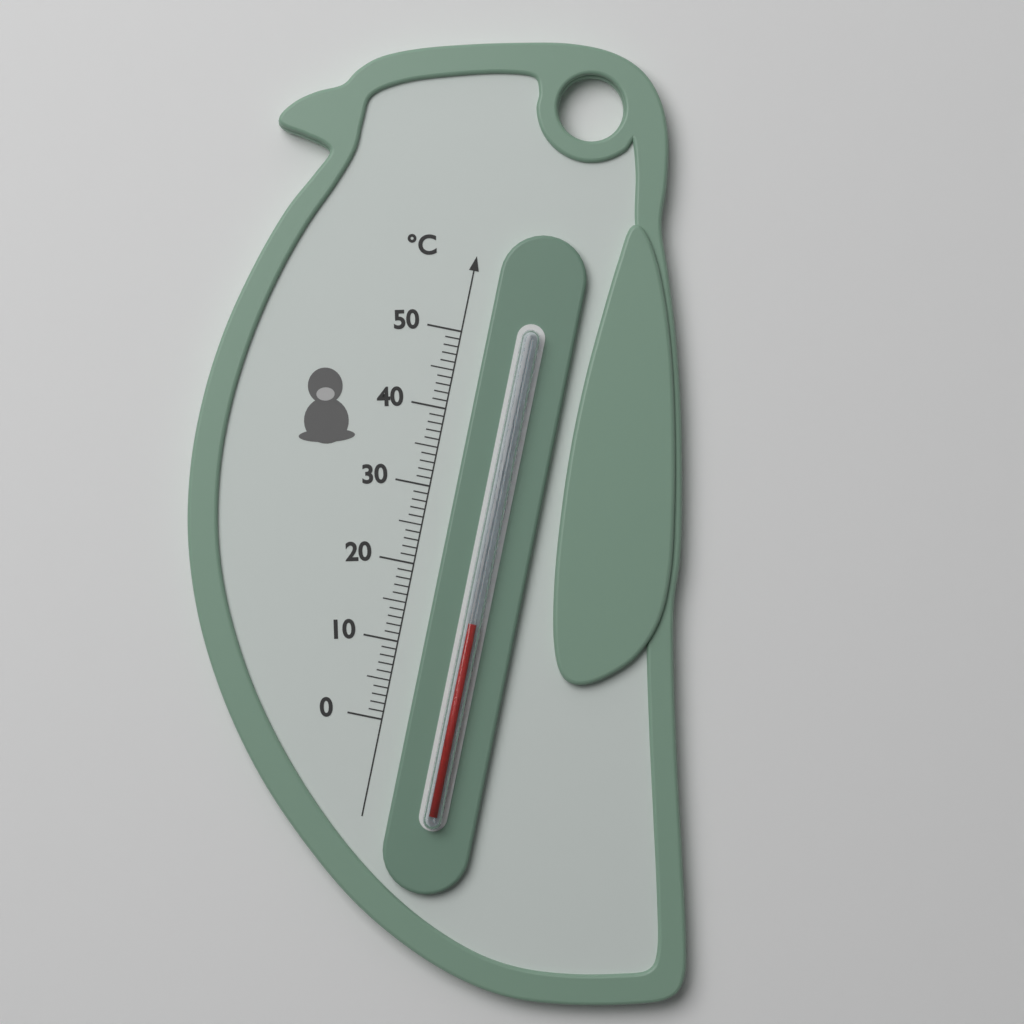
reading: 14 °C
